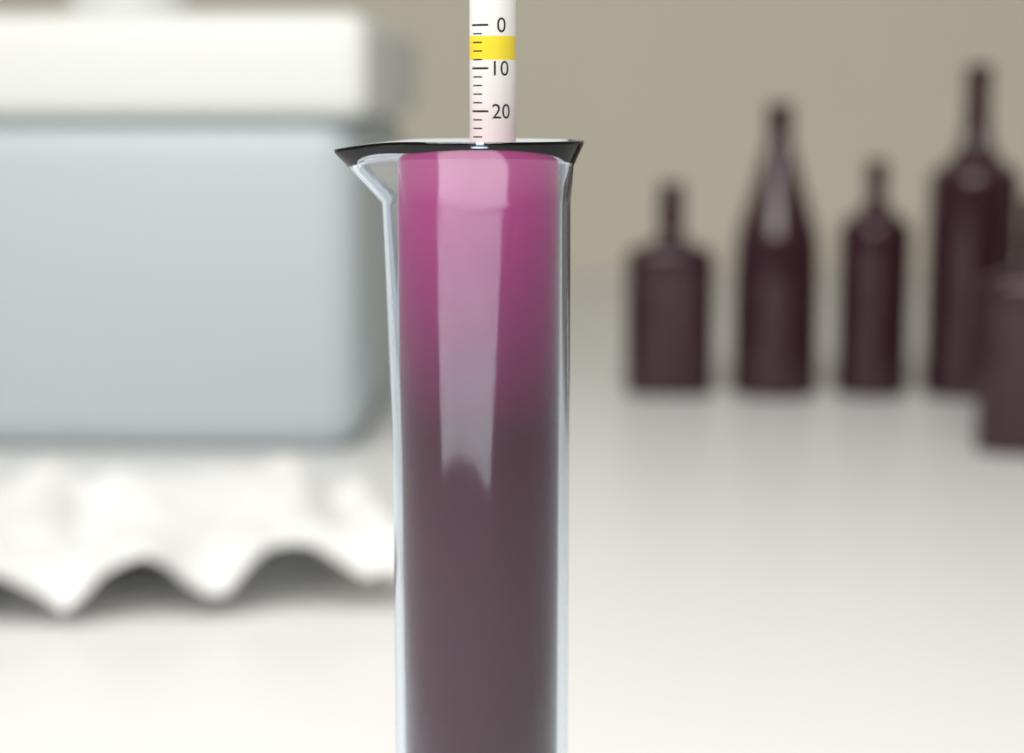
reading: 28 (no unit)
